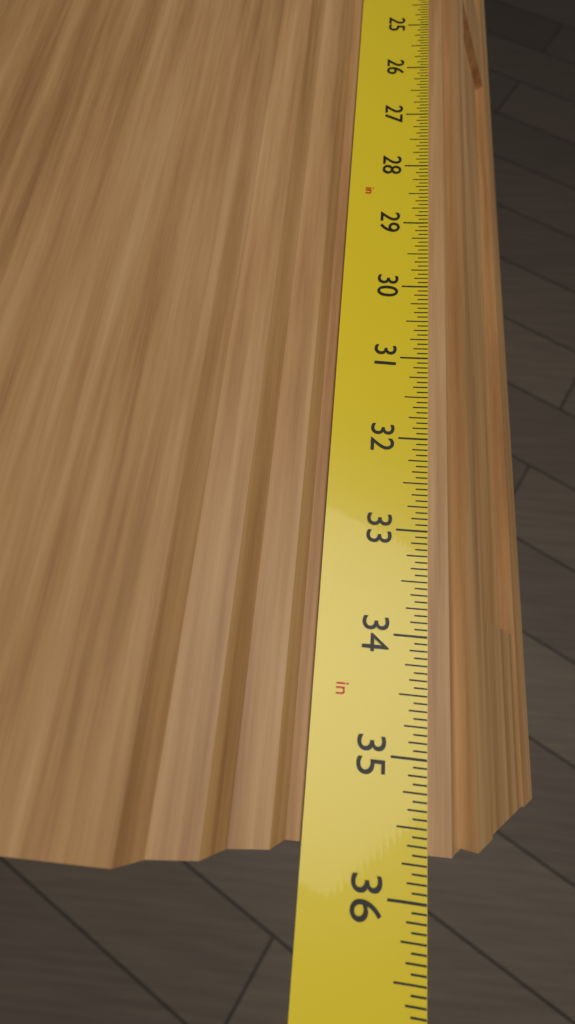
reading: 35.6875 in
